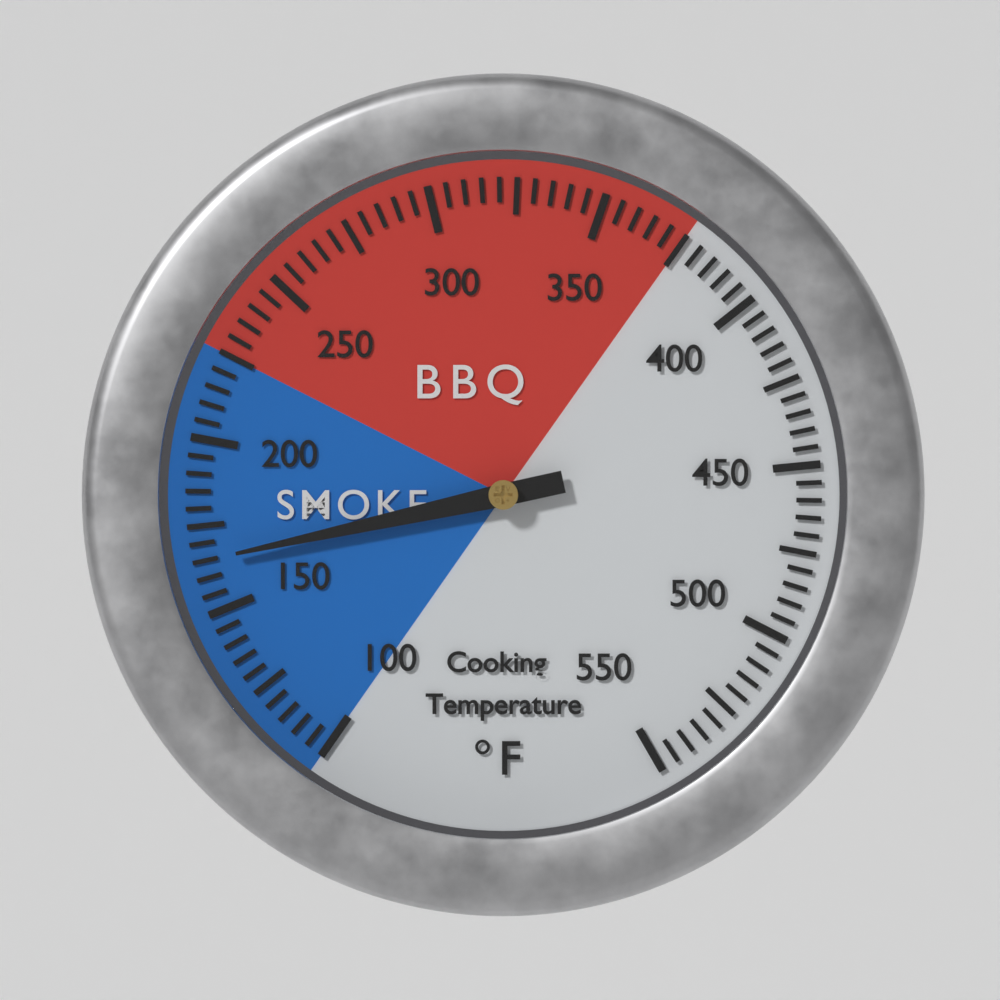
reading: 165 °F
